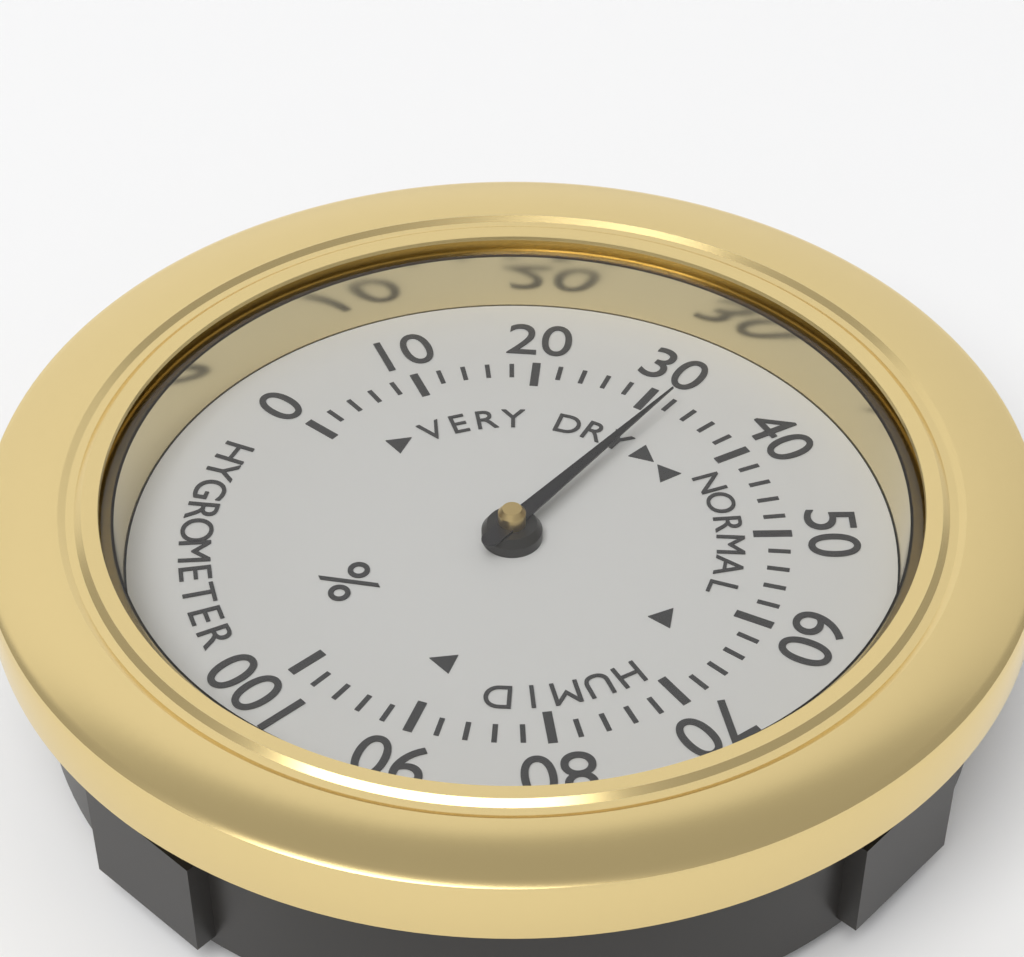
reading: 32 %
